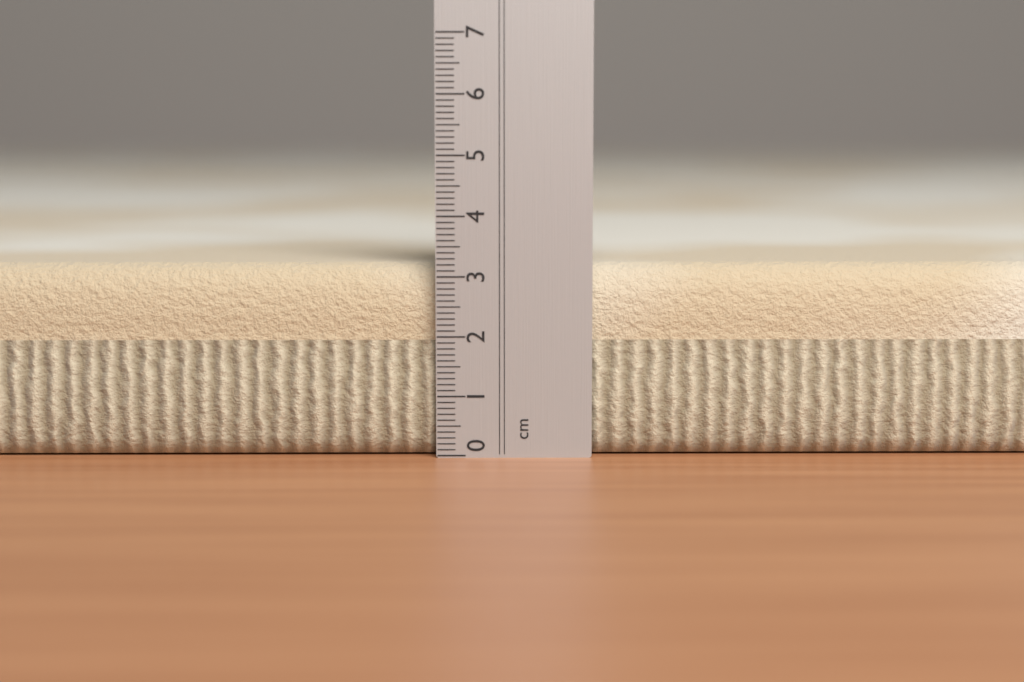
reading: 3.2 cm
